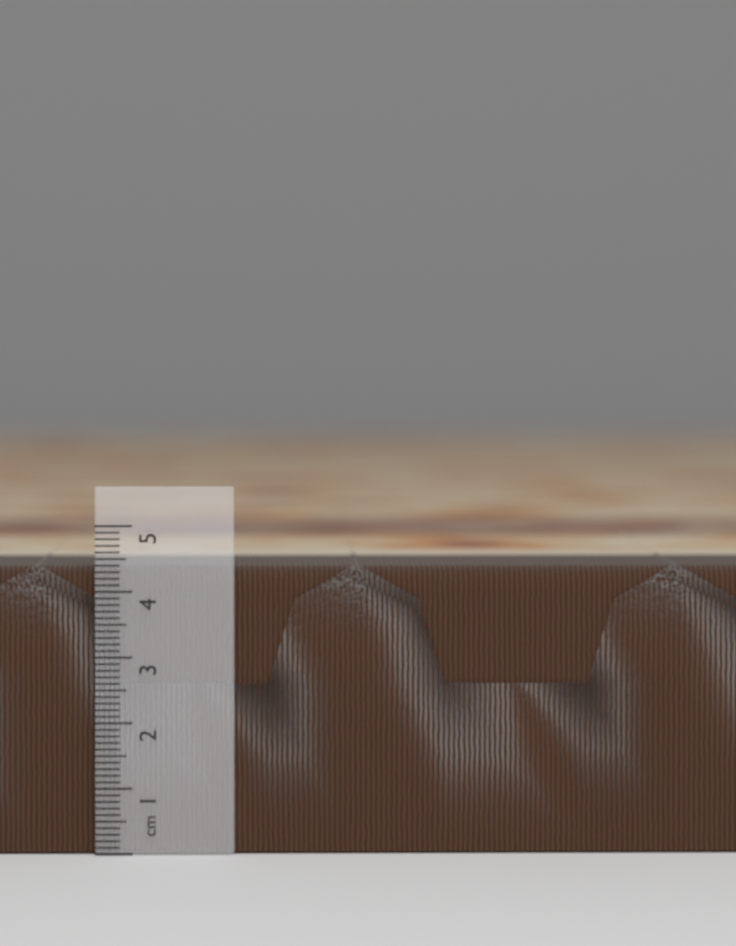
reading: 4.4 cm
